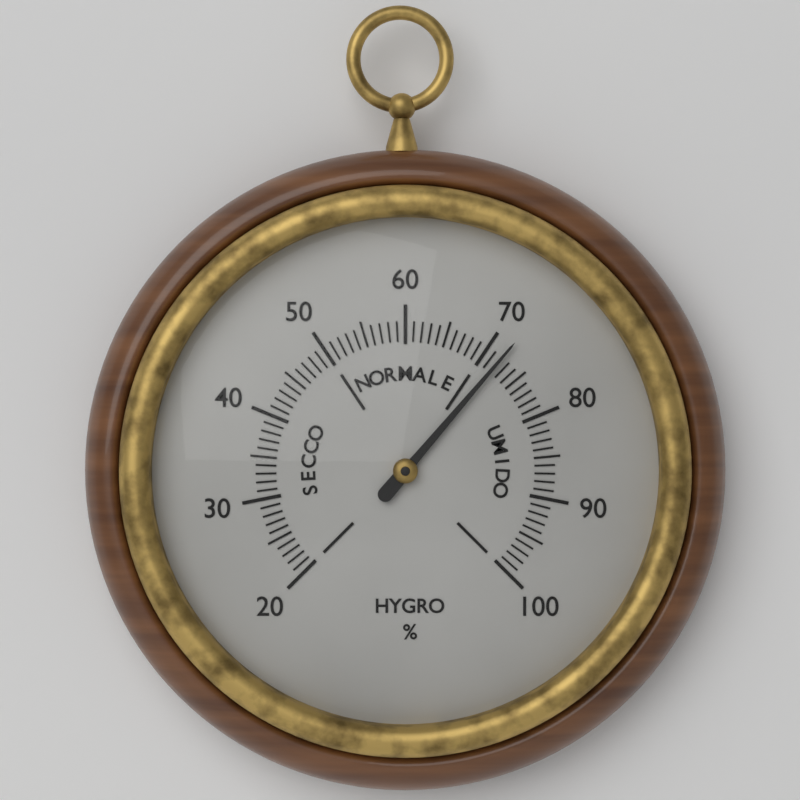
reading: 72 %
